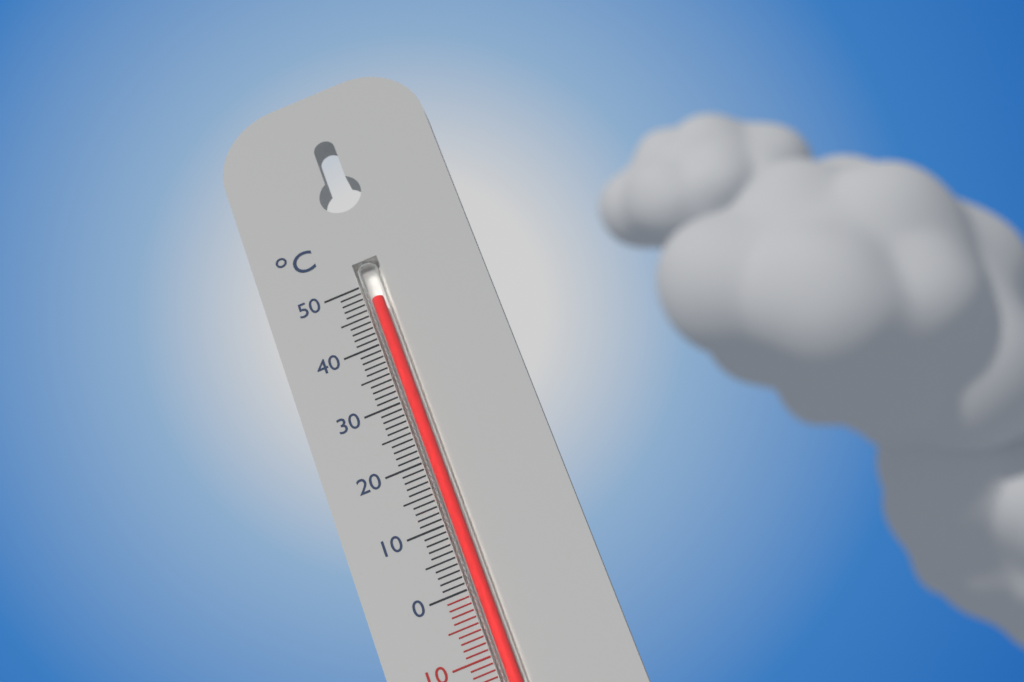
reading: 47 °C
